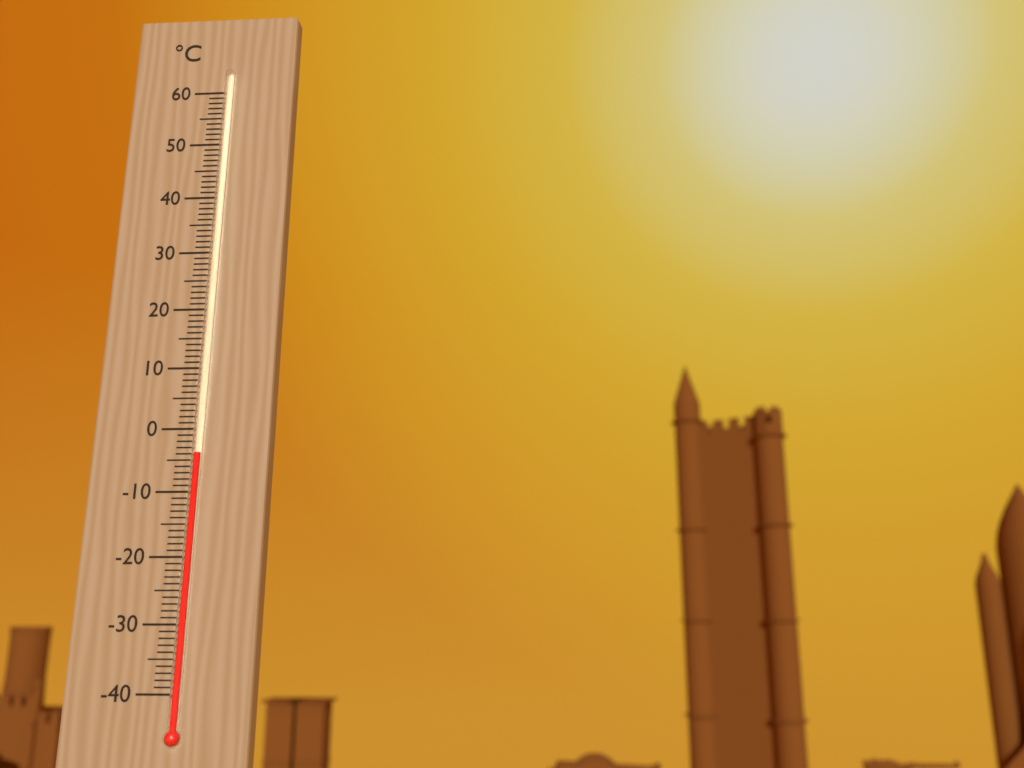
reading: -4 °C
